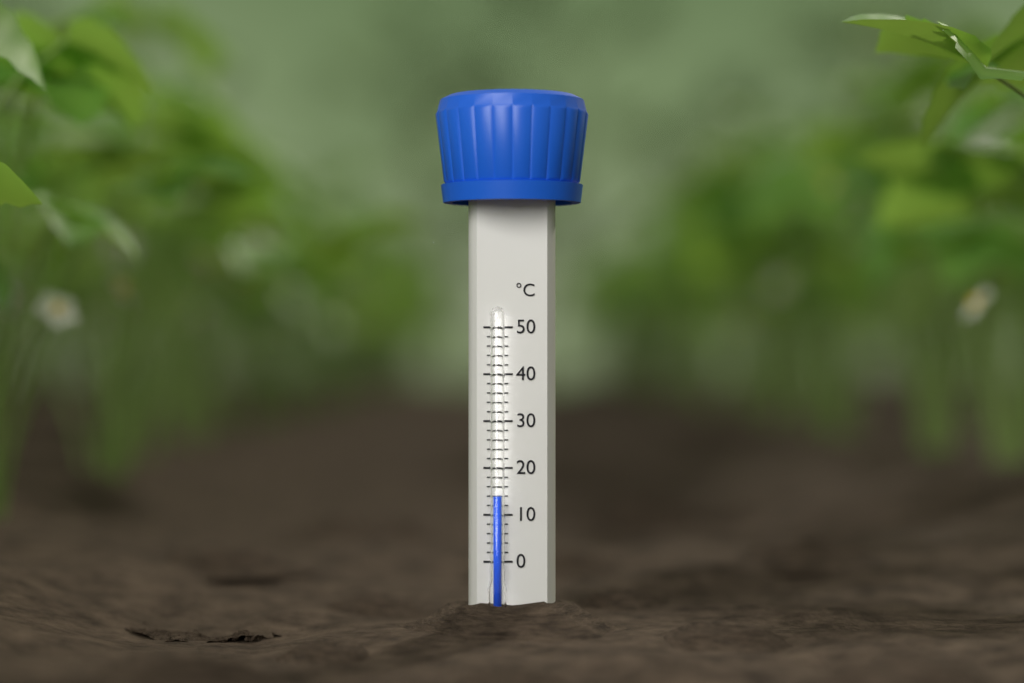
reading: 14 °C
